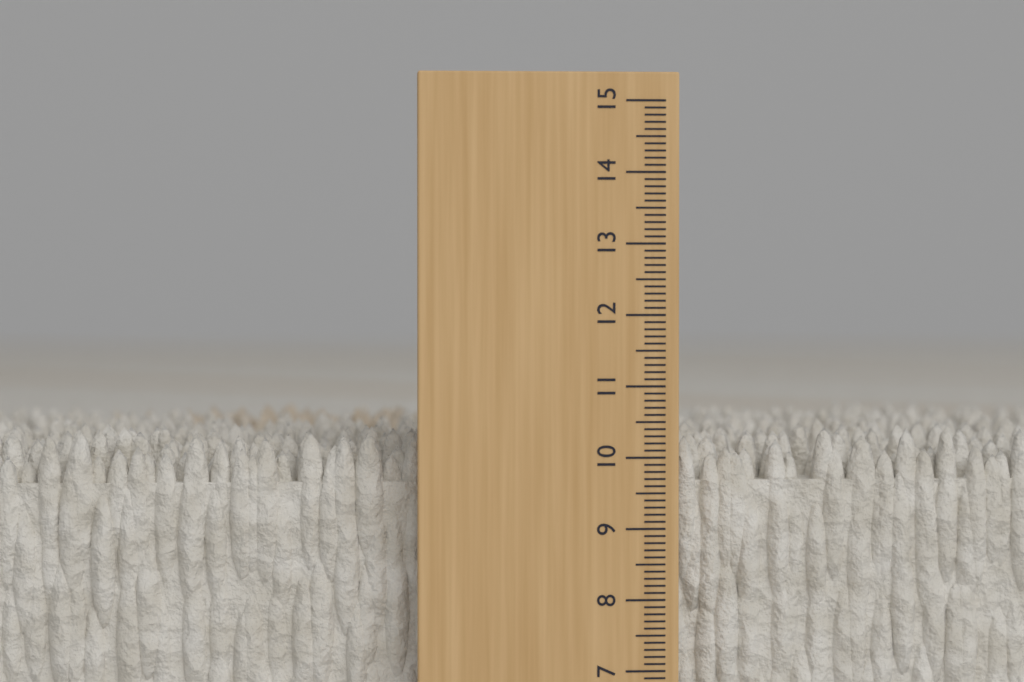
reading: 10.4 cm
